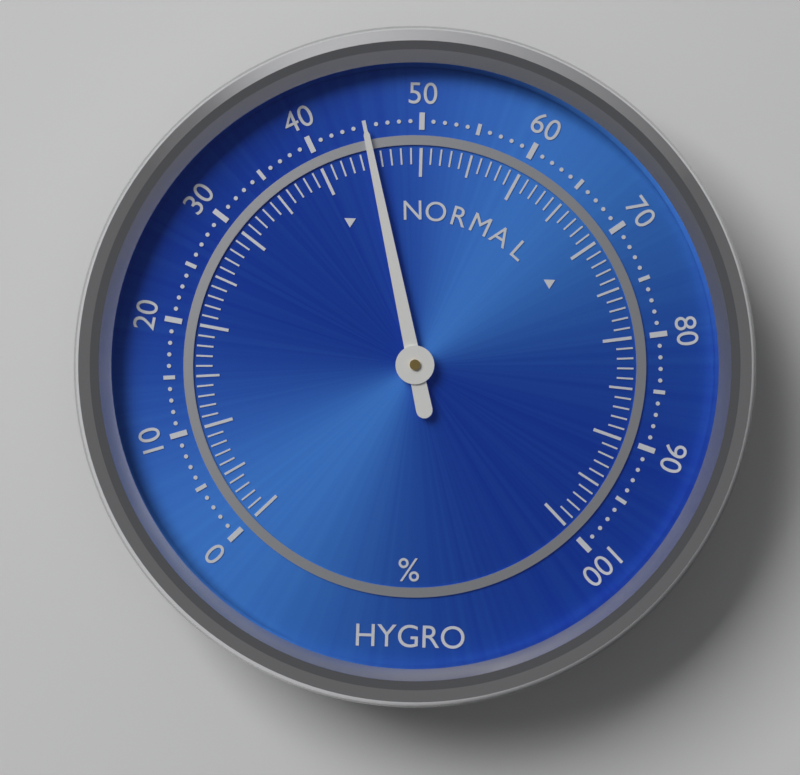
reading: 45 %
